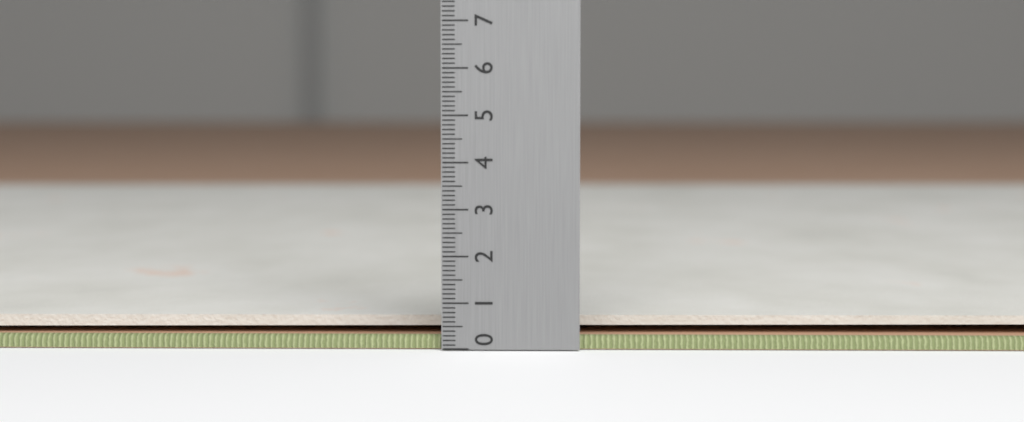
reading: 0.3 (no unit)
